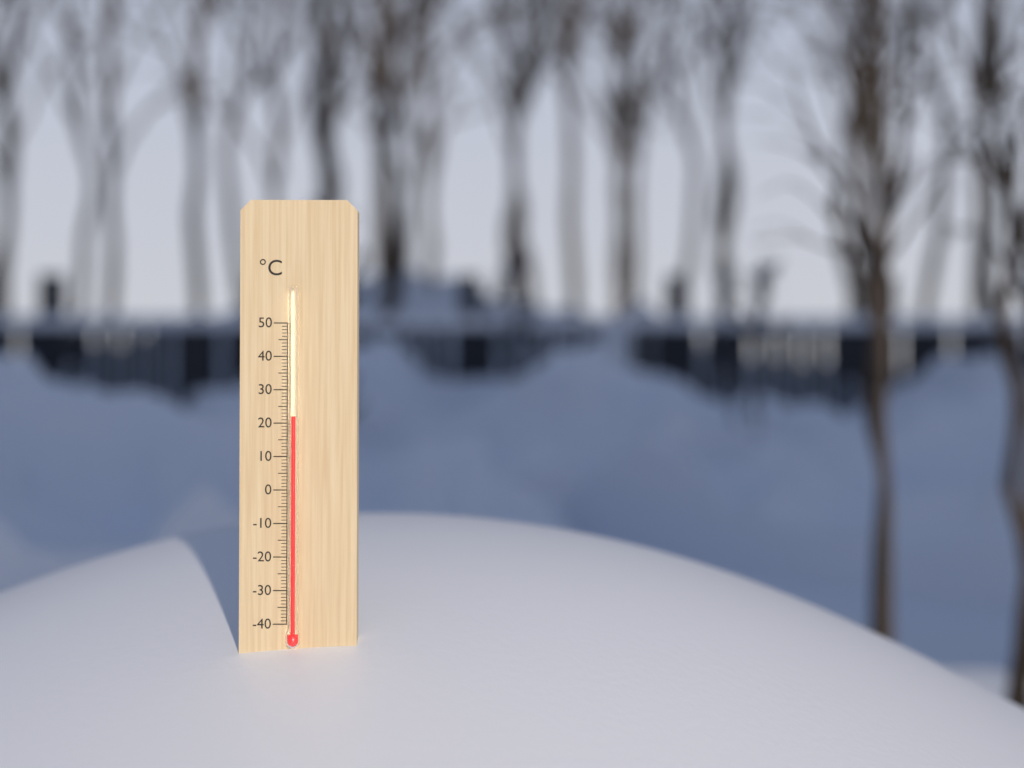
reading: 22 °C
